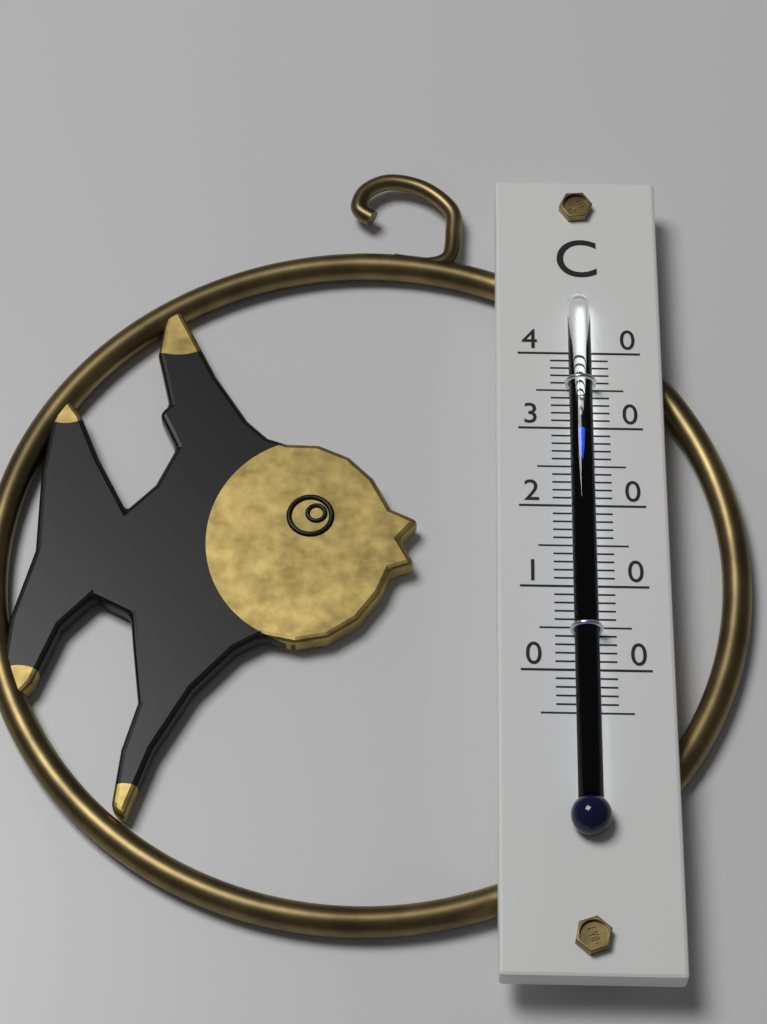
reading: 29 °C
